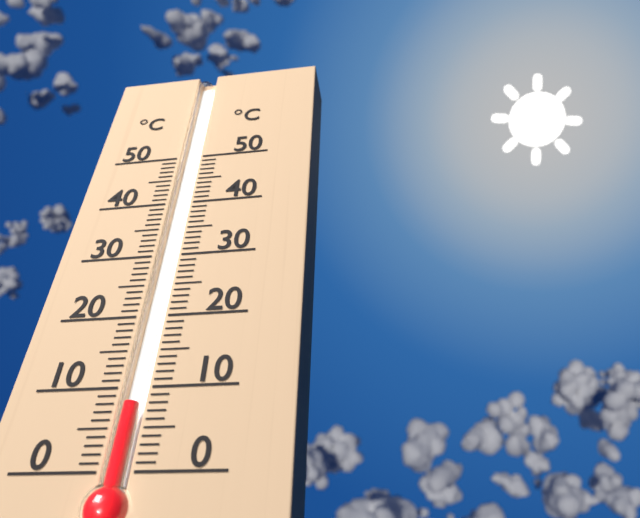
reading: 8 °C
